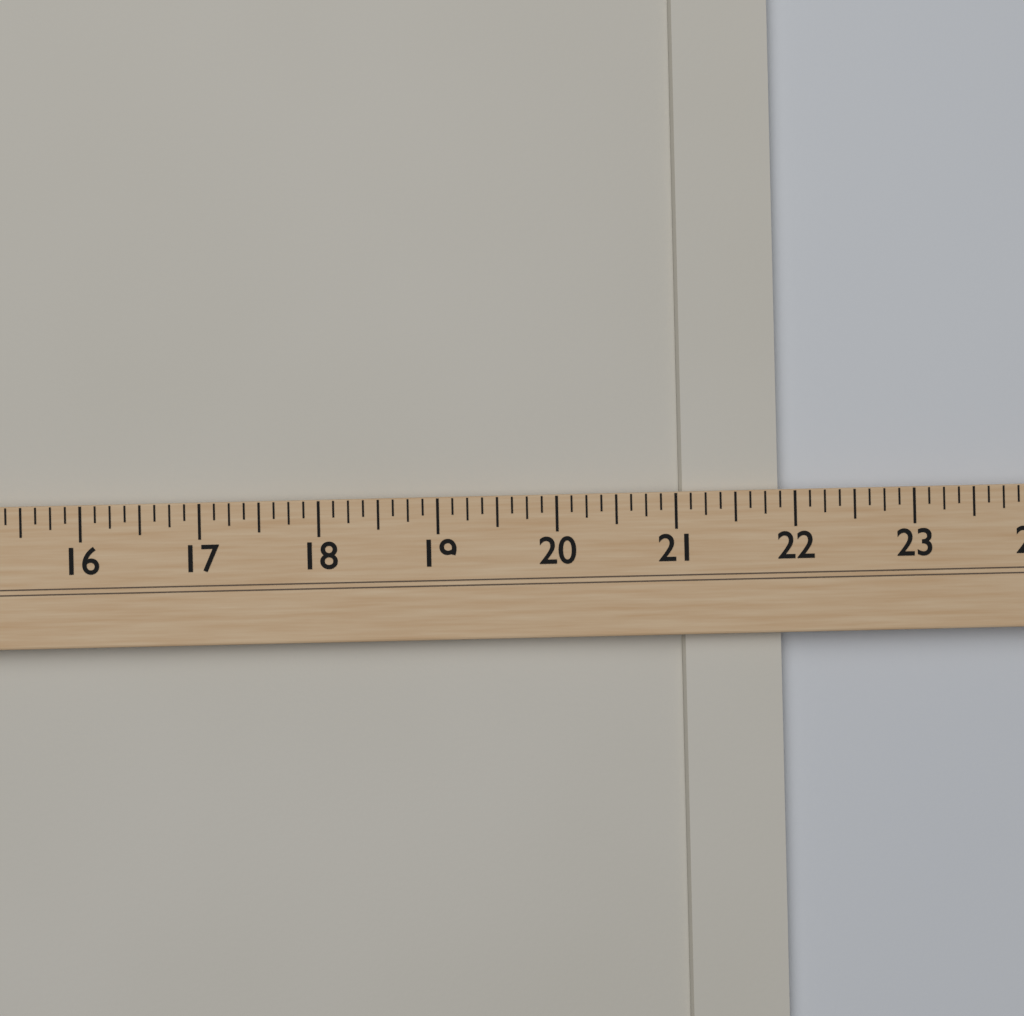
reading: 21.875 (no unit)
